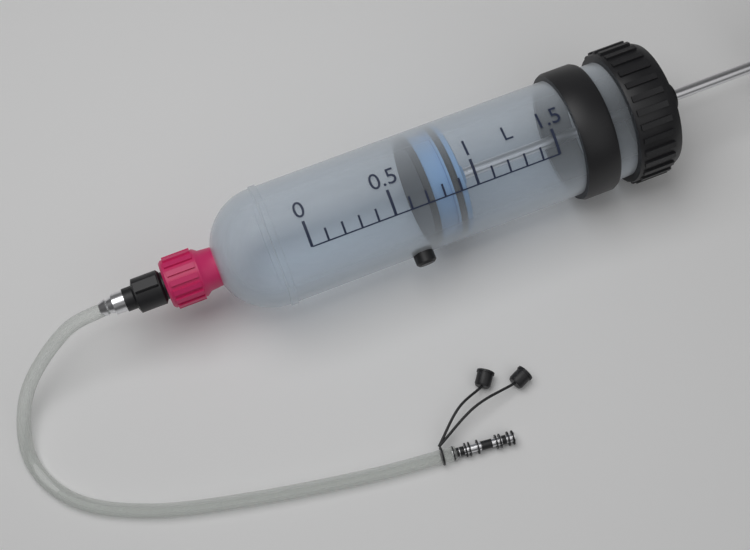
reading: 0.7 L
